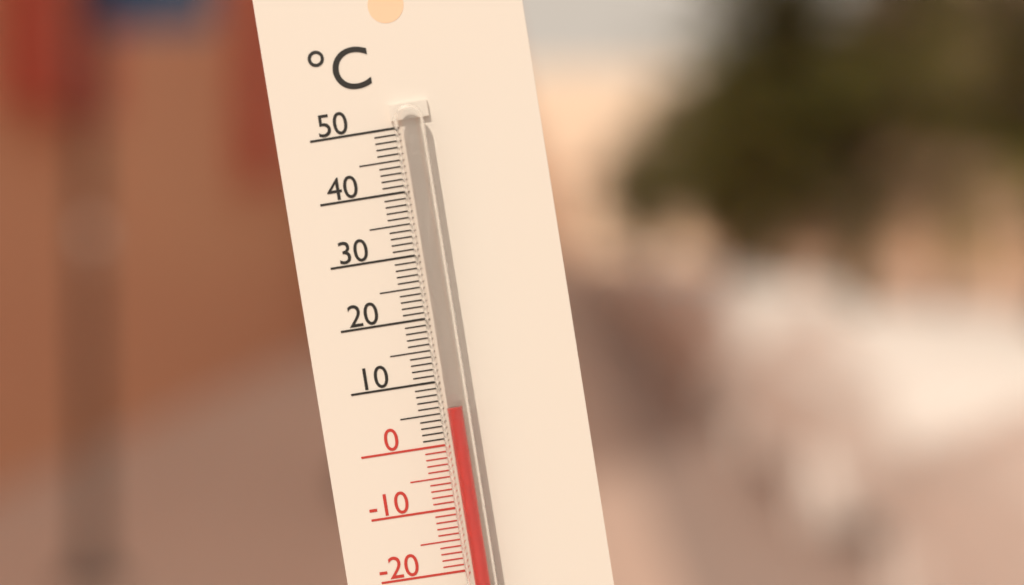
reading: 6 °C
